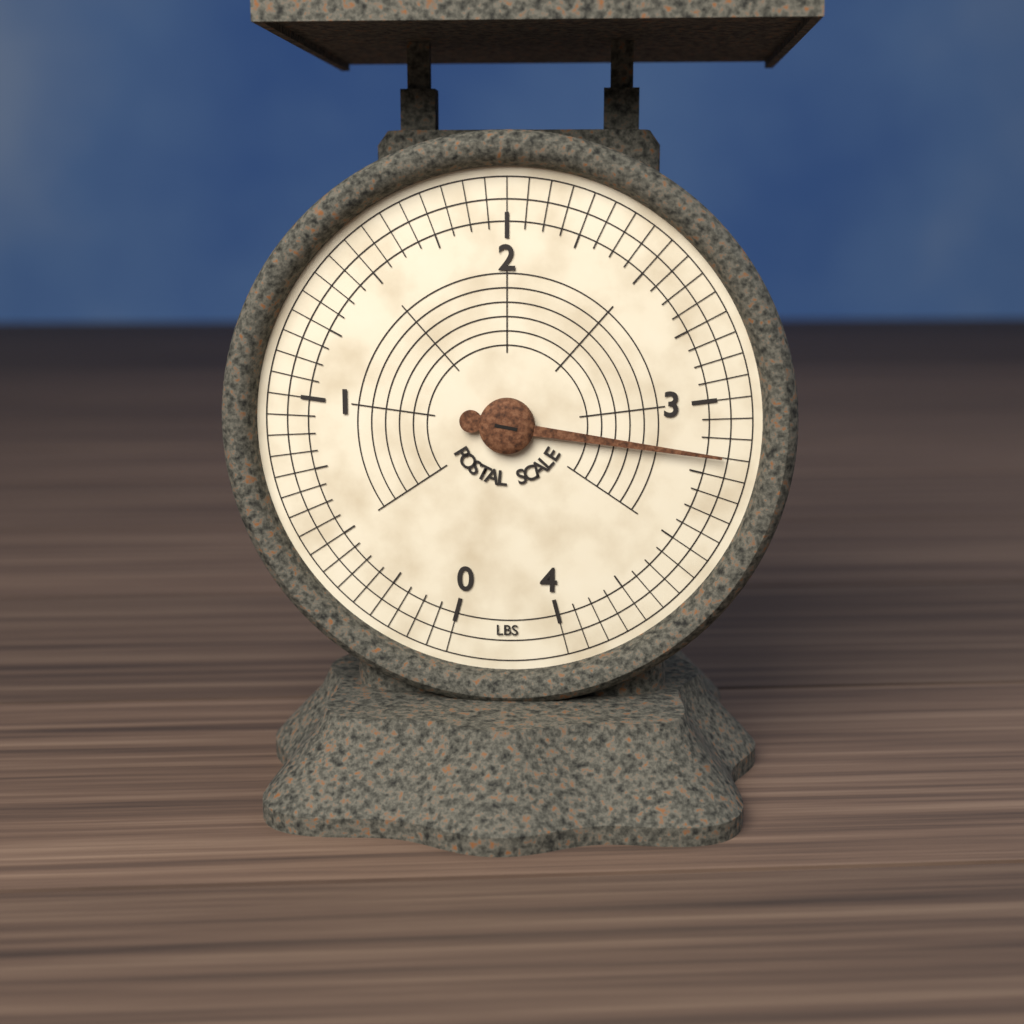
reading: 3.1875 lbs
